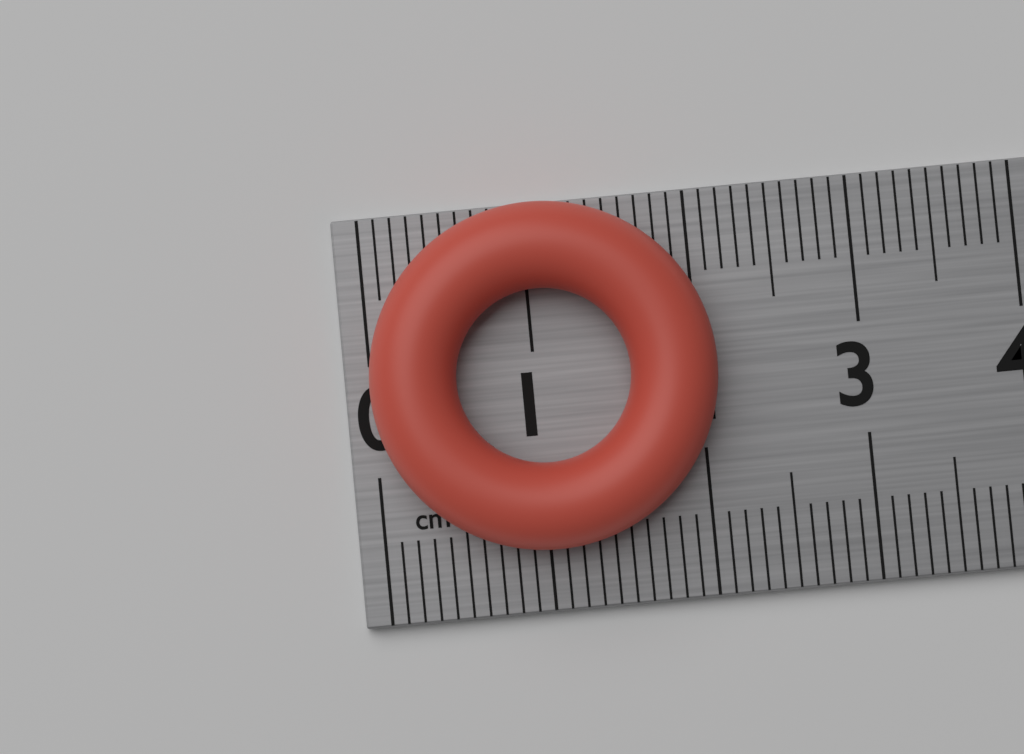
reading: 2.1 cm
